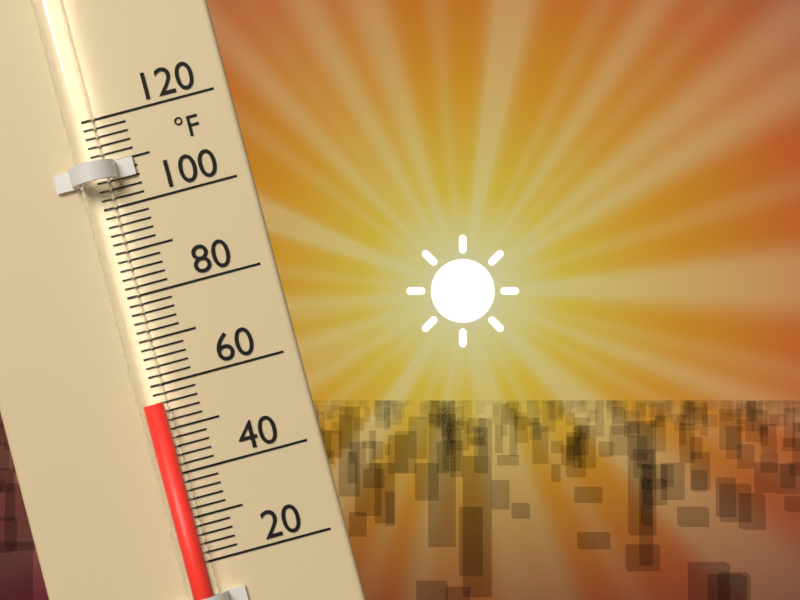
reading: 56 °F
